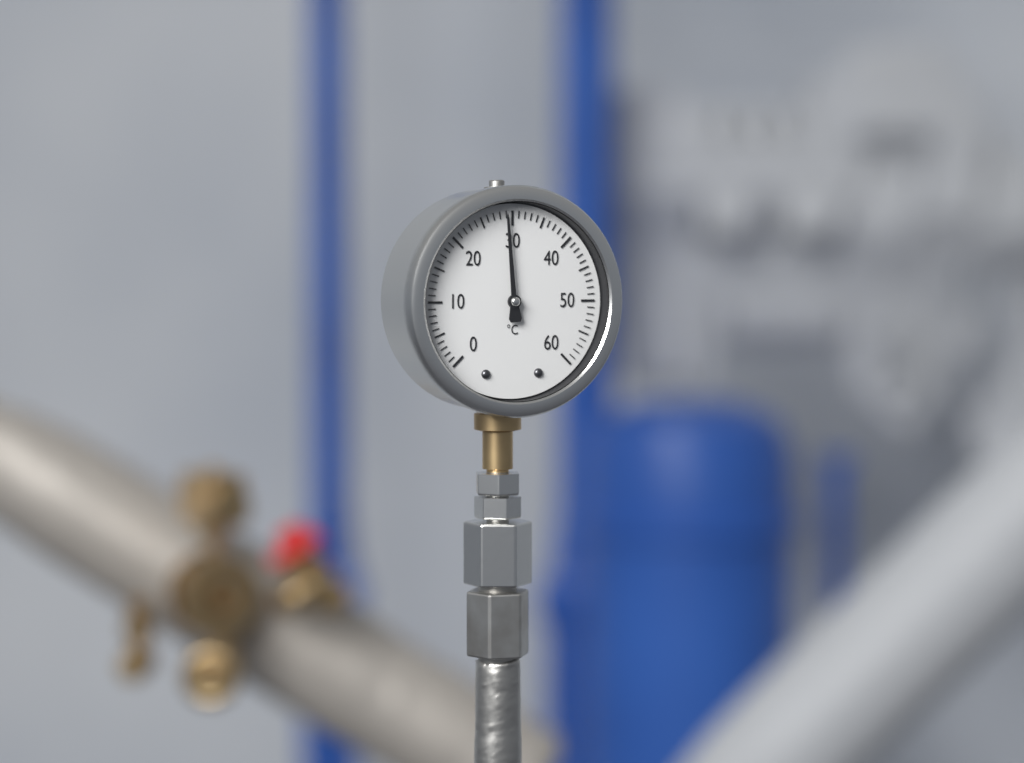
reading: 29 °C
